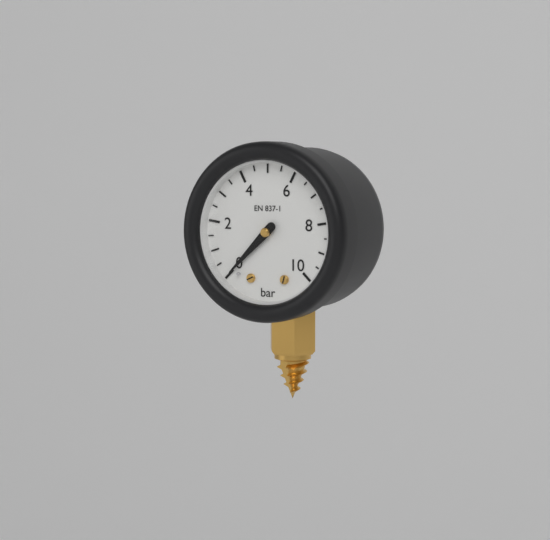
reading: 0.0 bar
